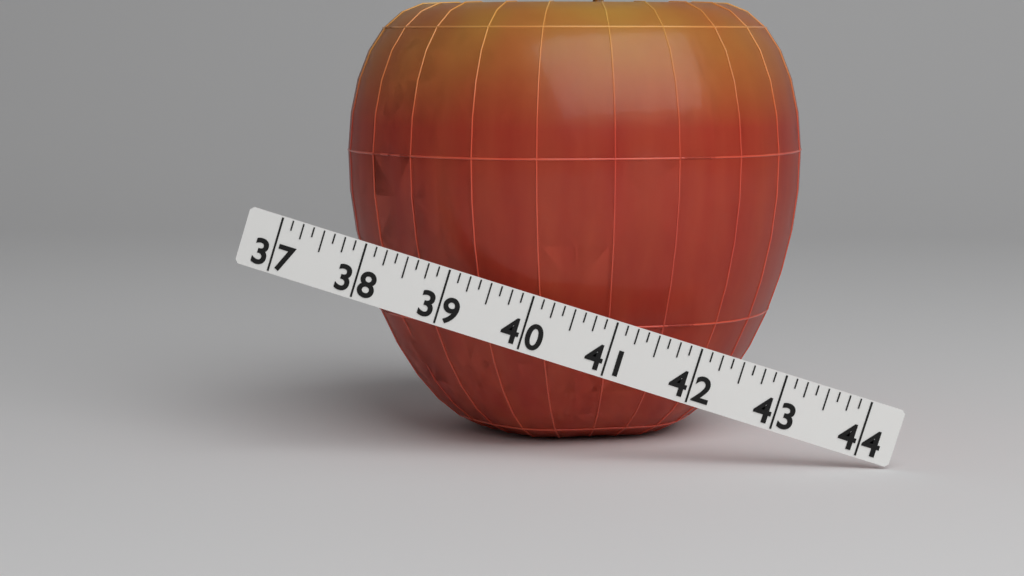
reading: 42.750 (no unit)
